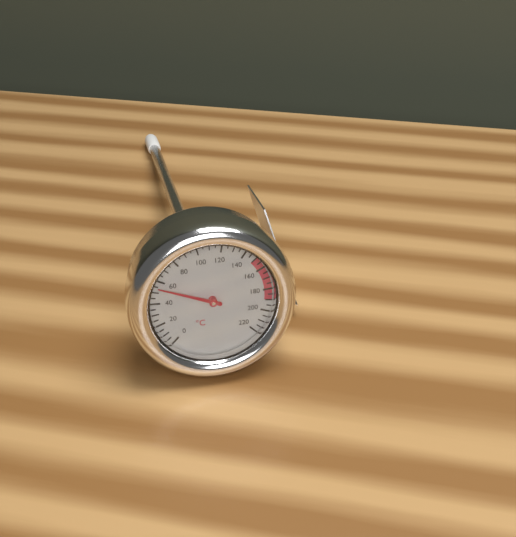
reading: 55 °C
